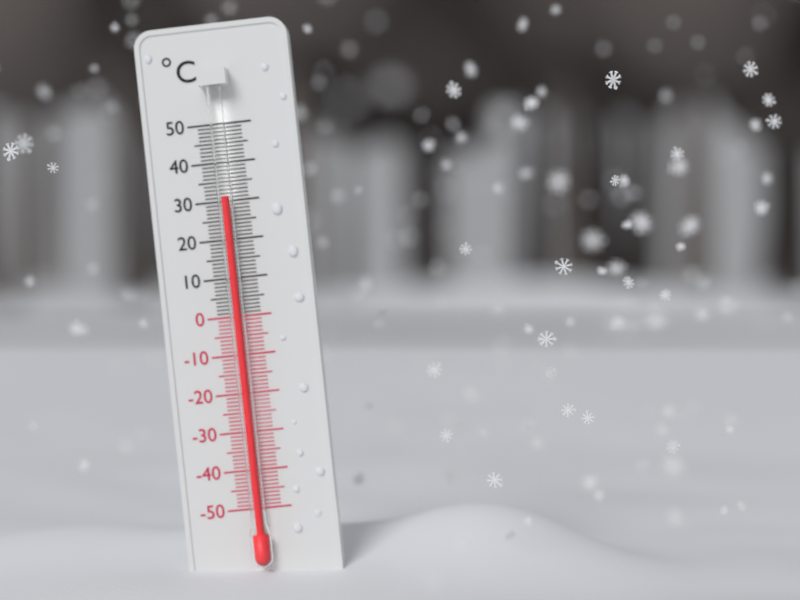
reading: 31 °C
